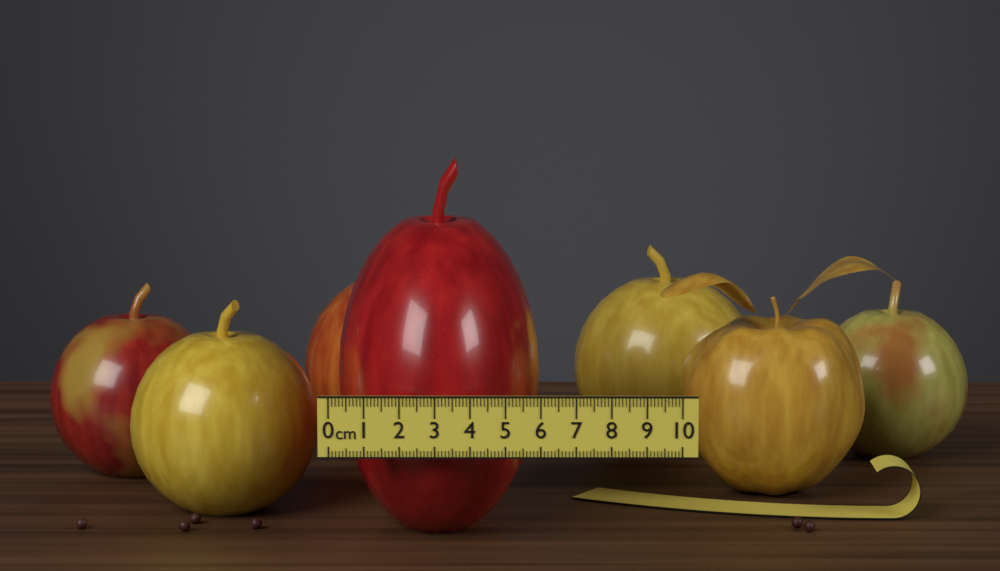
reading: 6.0 cm
